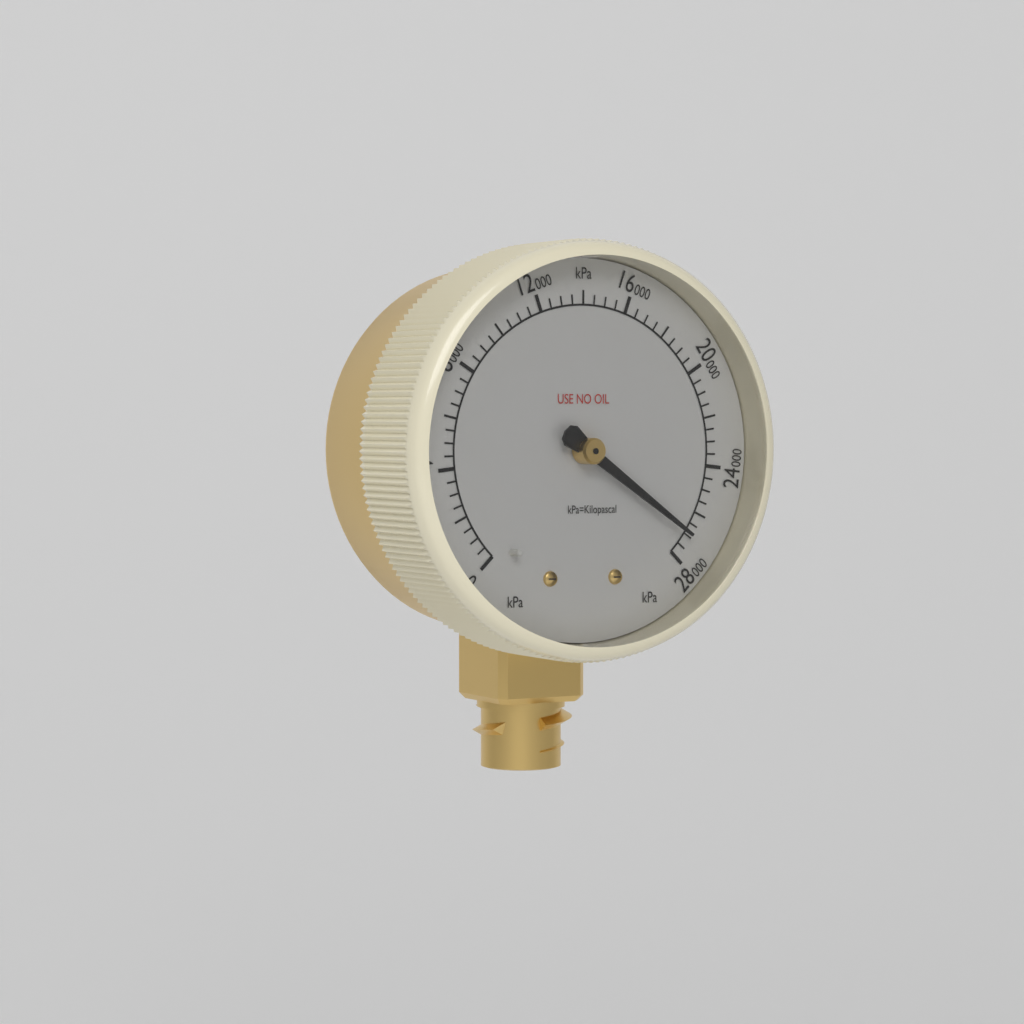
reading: 27000 kPa
